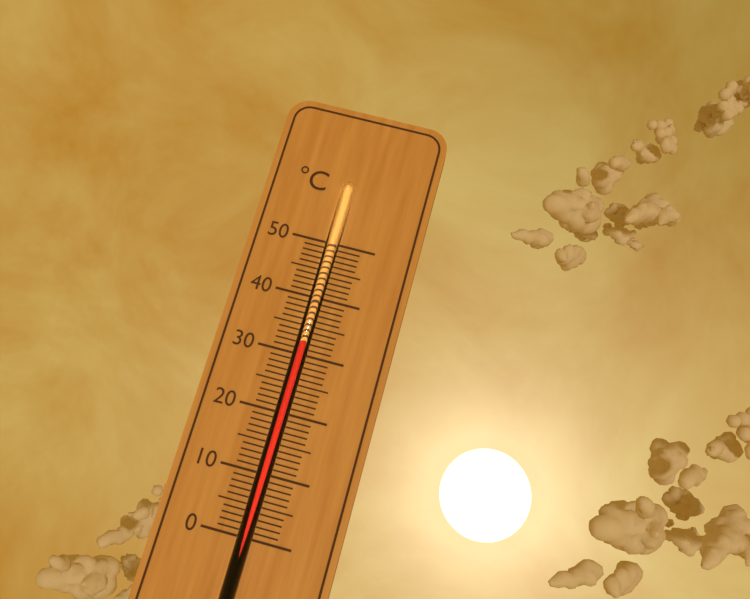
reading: 32 °C
